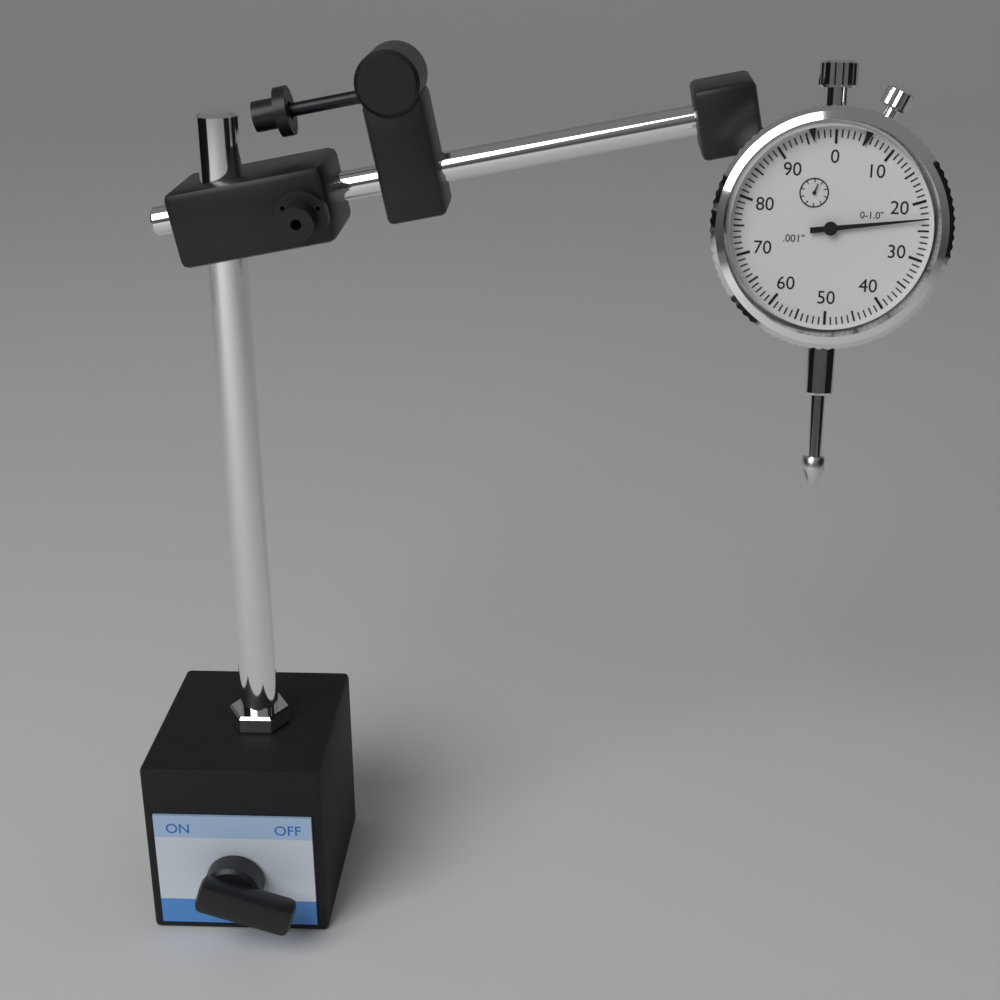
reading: 0.023 in
